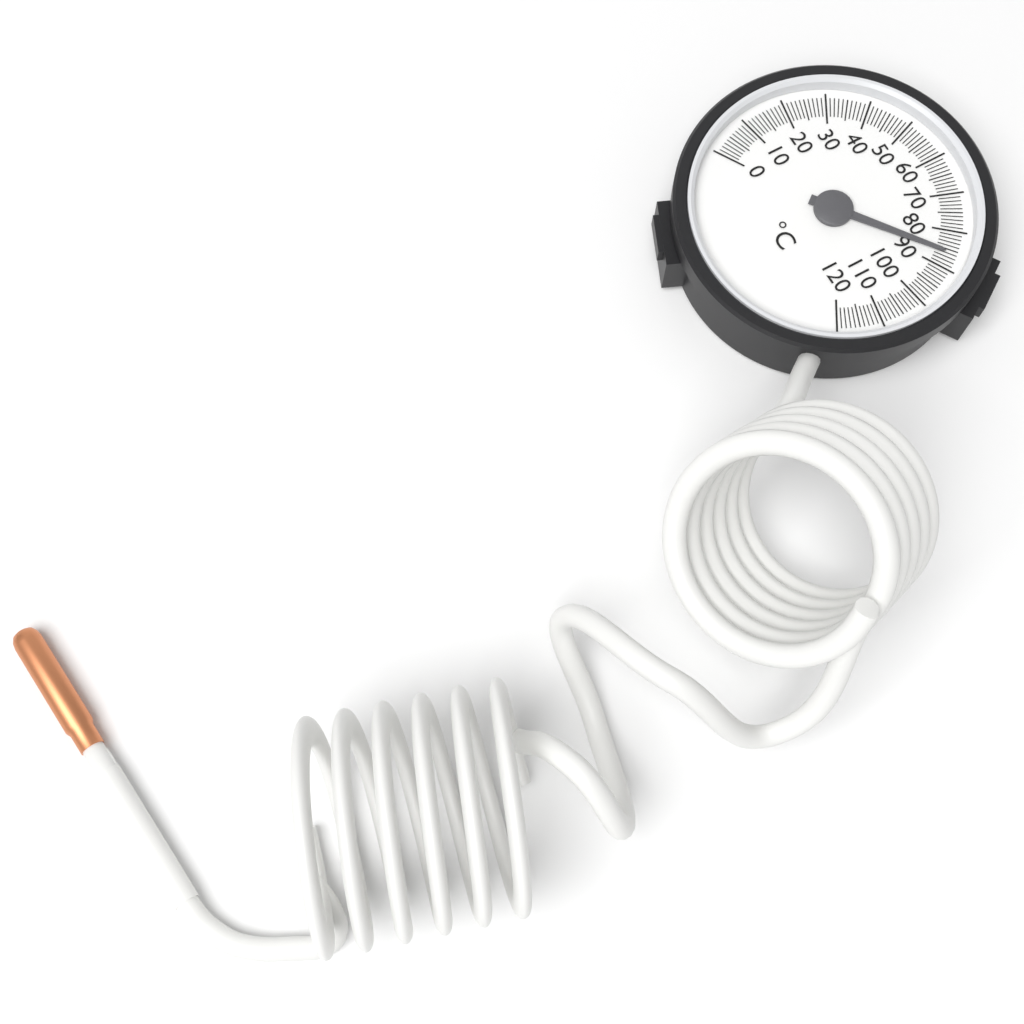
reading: 86 °C
